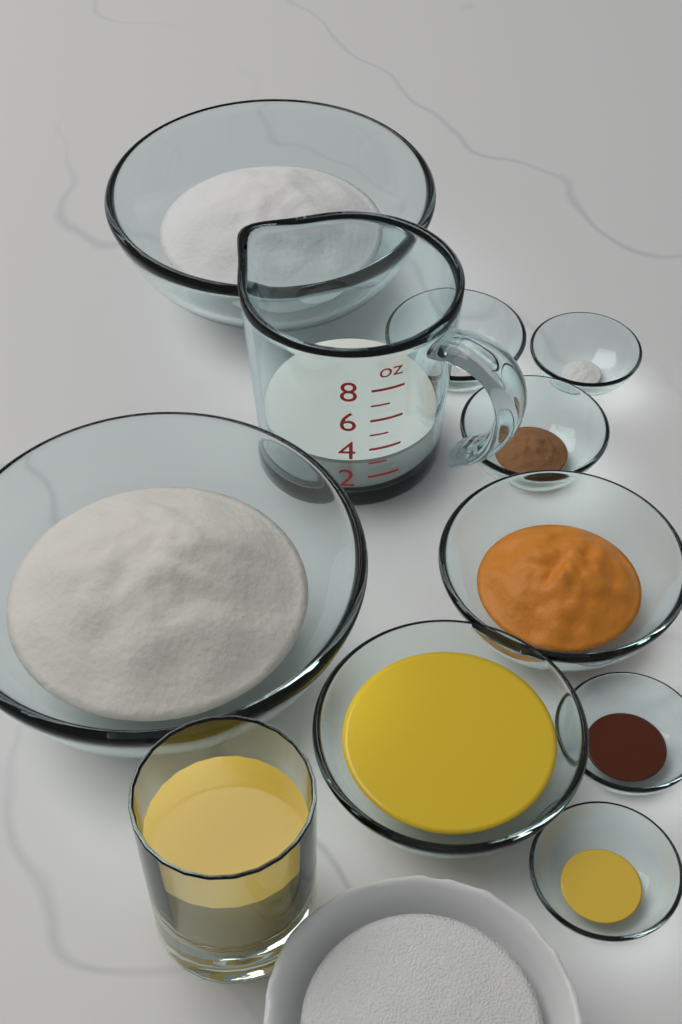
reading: 3 oz
